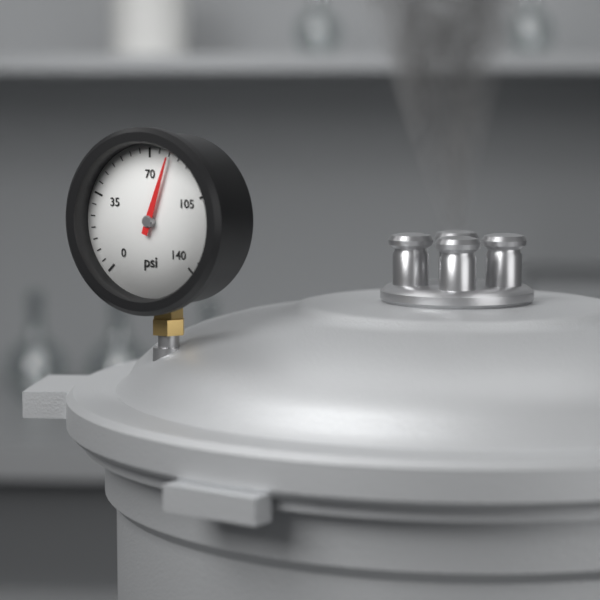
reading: 80 psi
